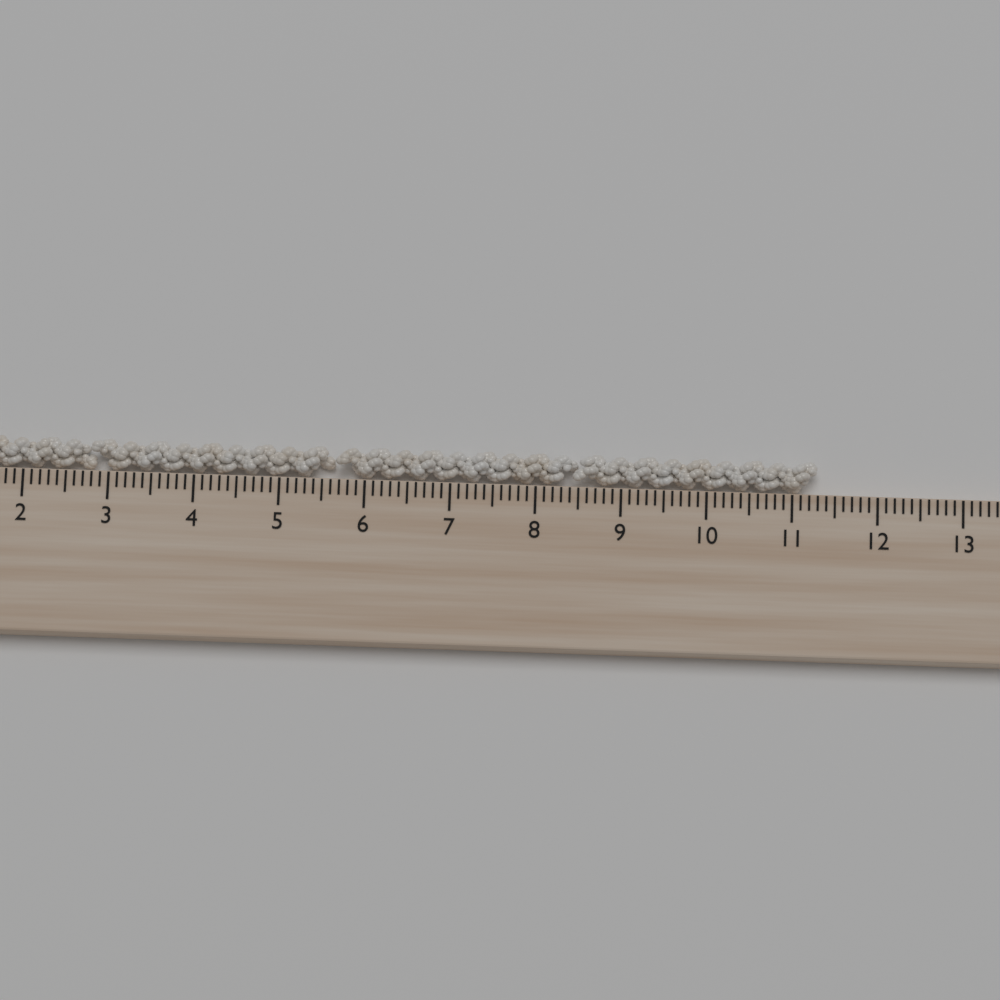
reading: 11.3 cm
